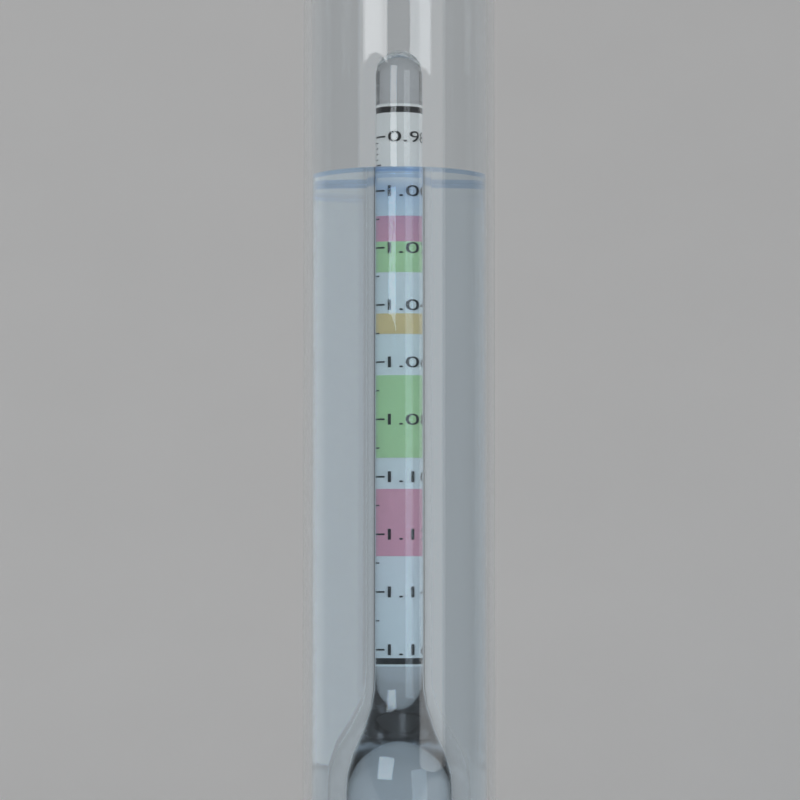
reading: 0.994 (no unit)
